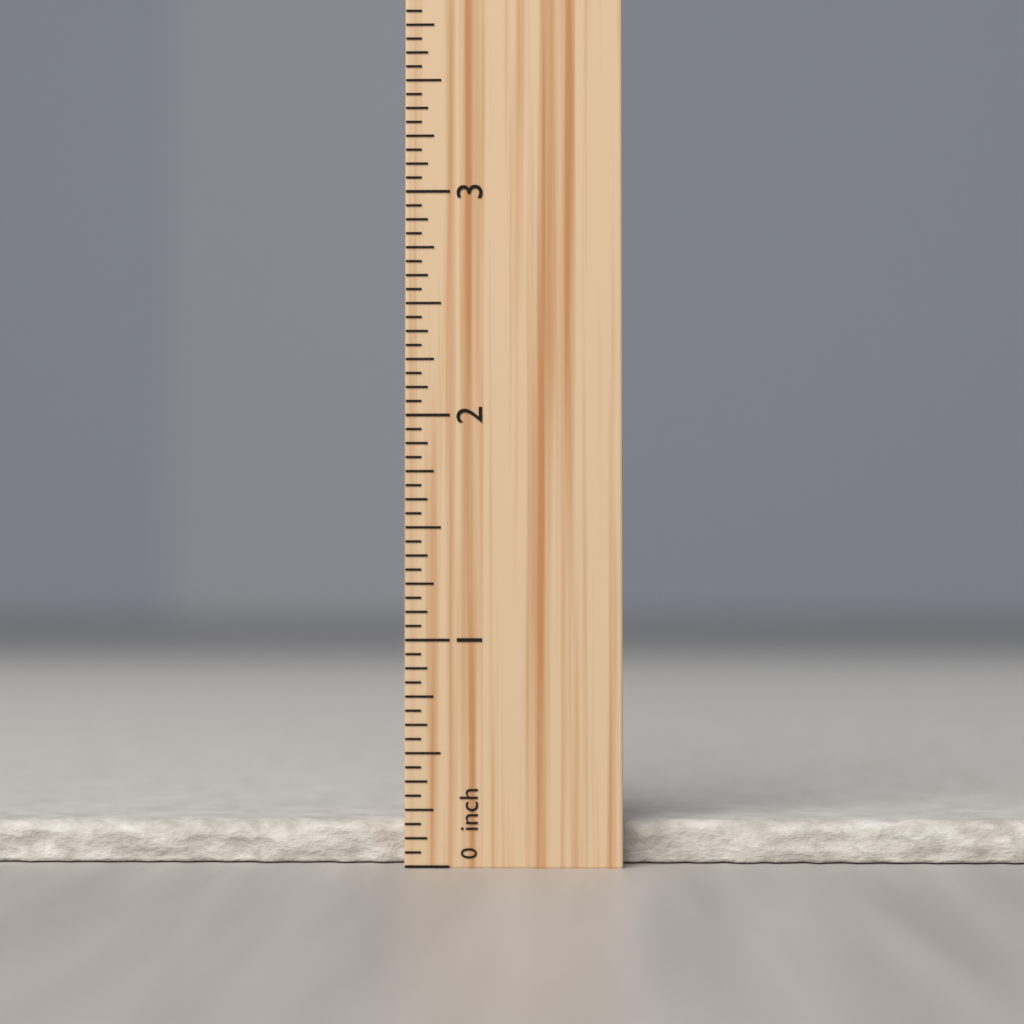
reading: 0.1875 inch
